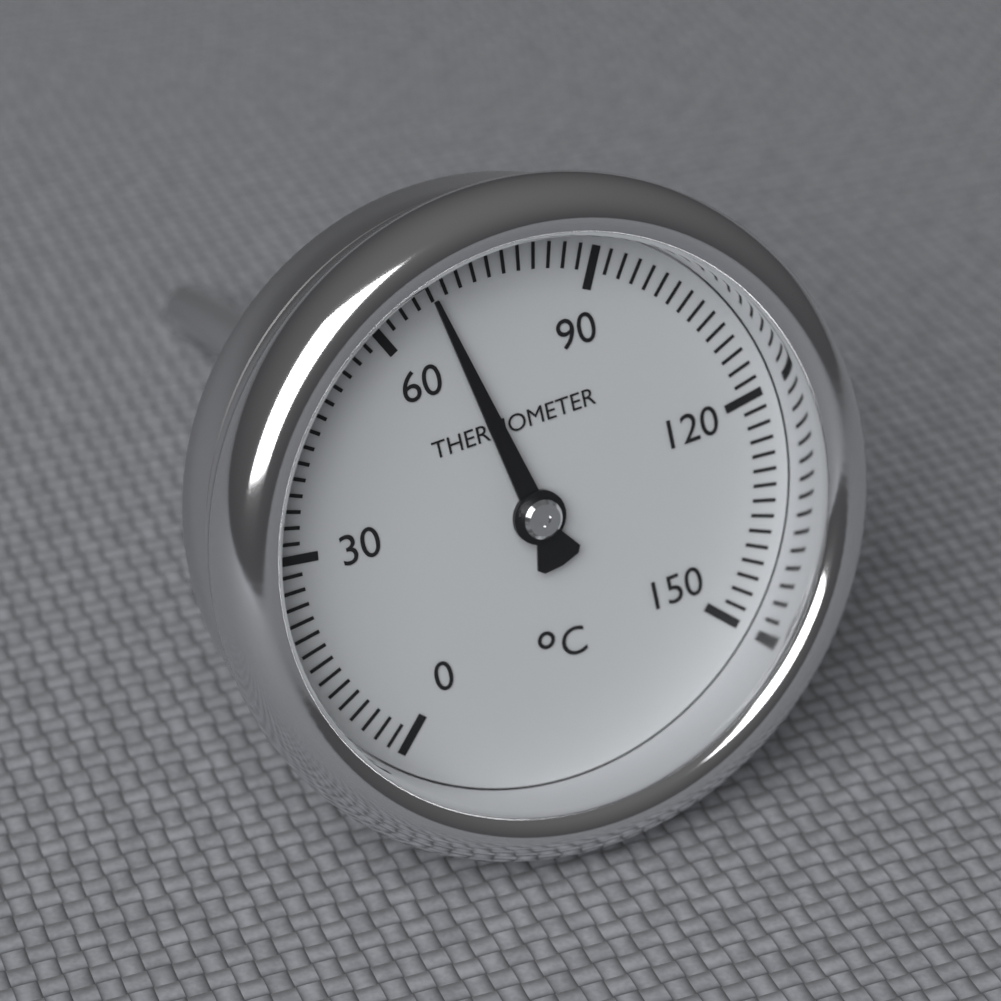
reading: 68 °C
